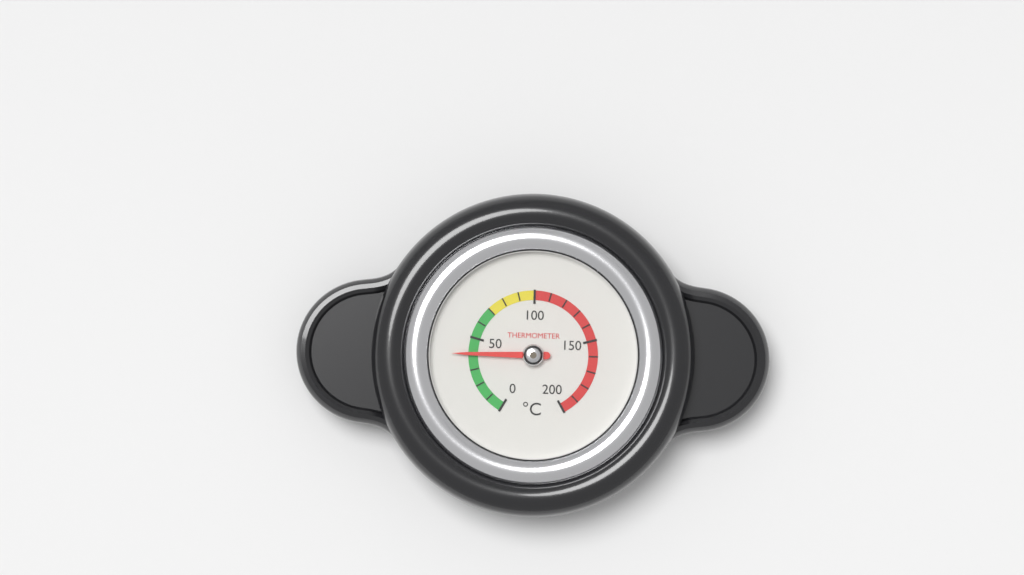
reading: 40 °C
